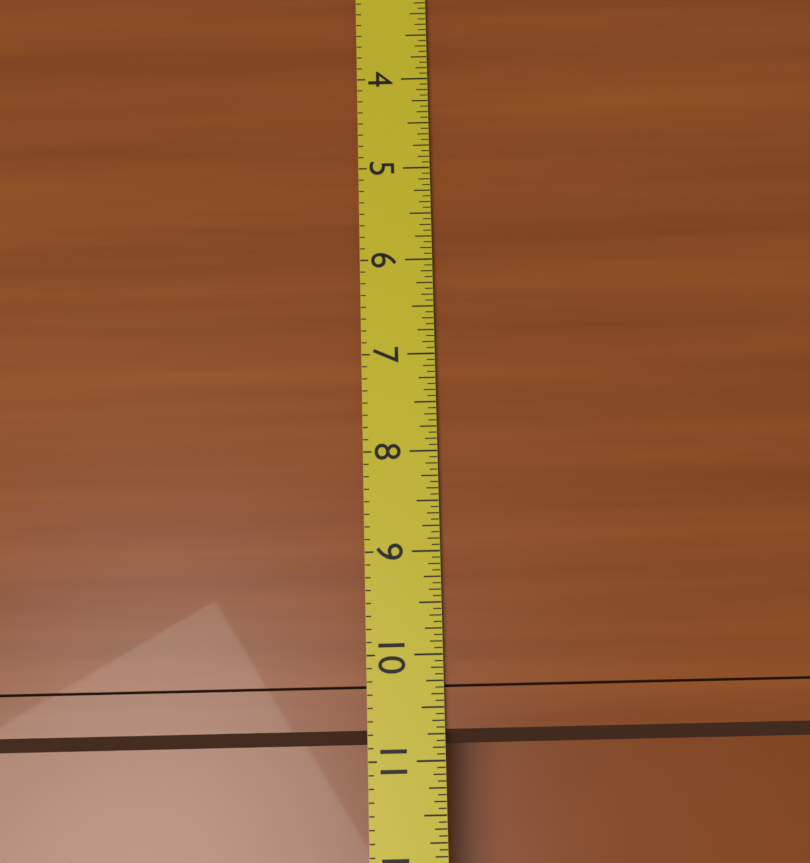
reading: 10.8750 (no unit)
